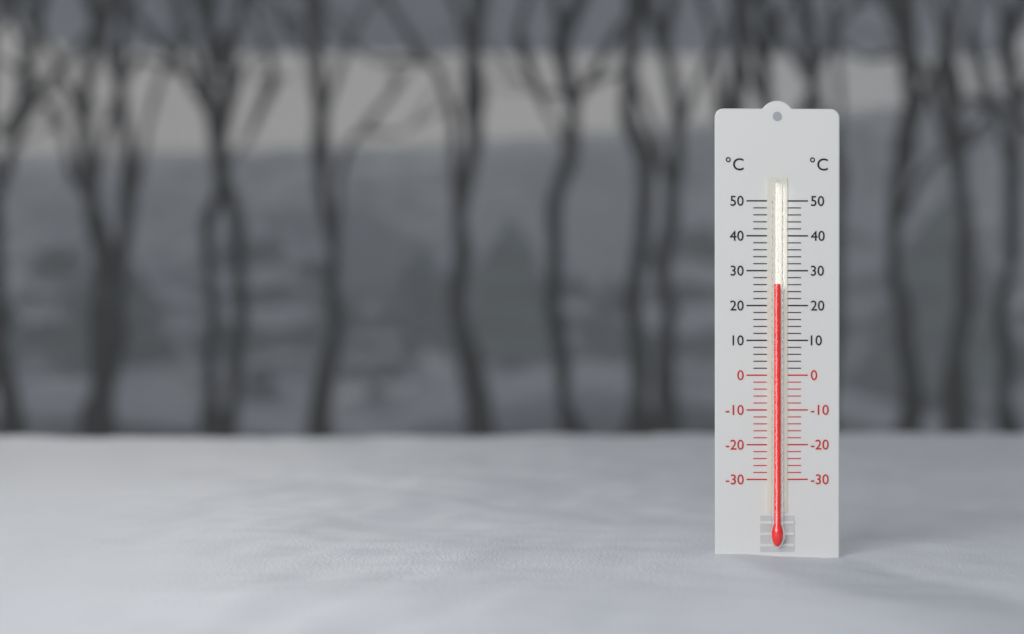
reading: 26 °C
